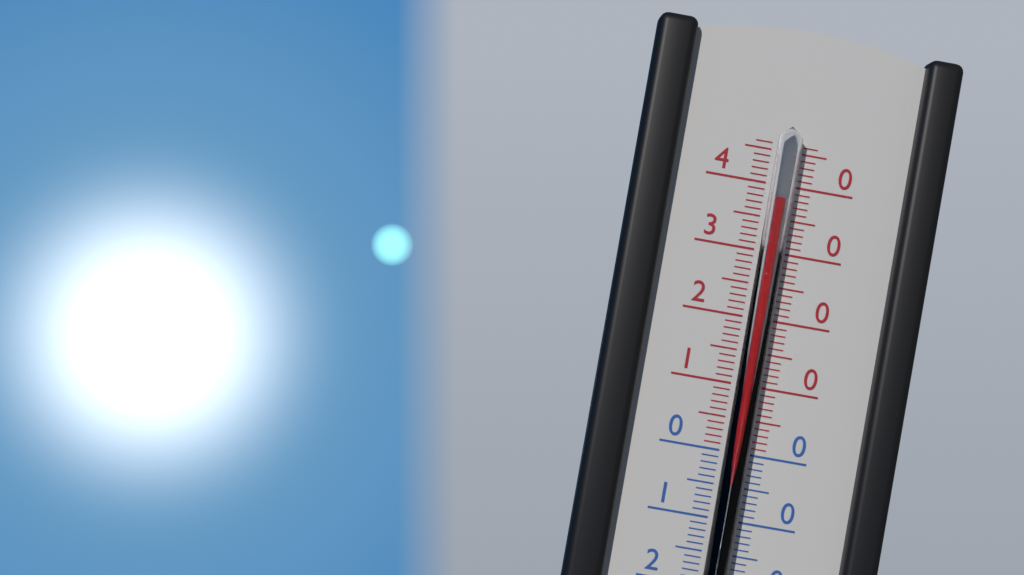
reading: 38 °C
